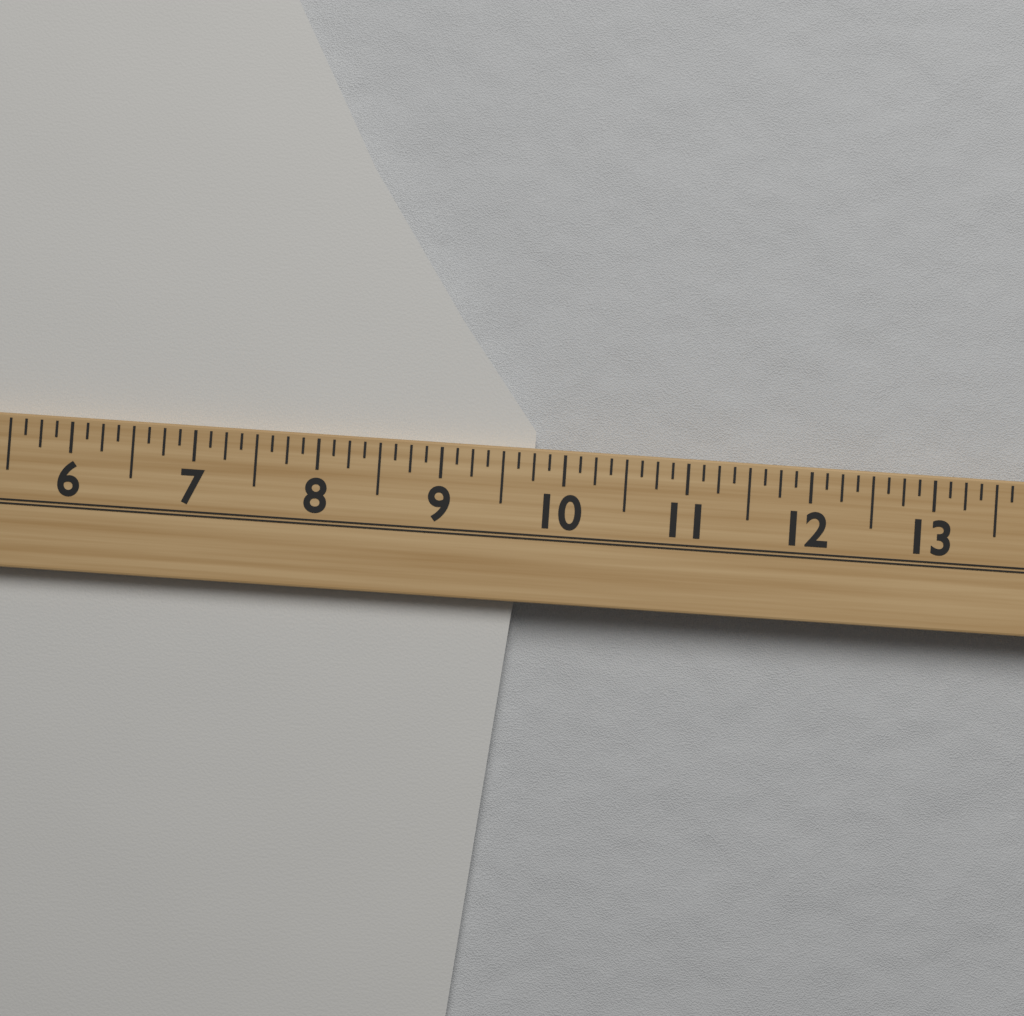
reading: 9.750 (no unit)
